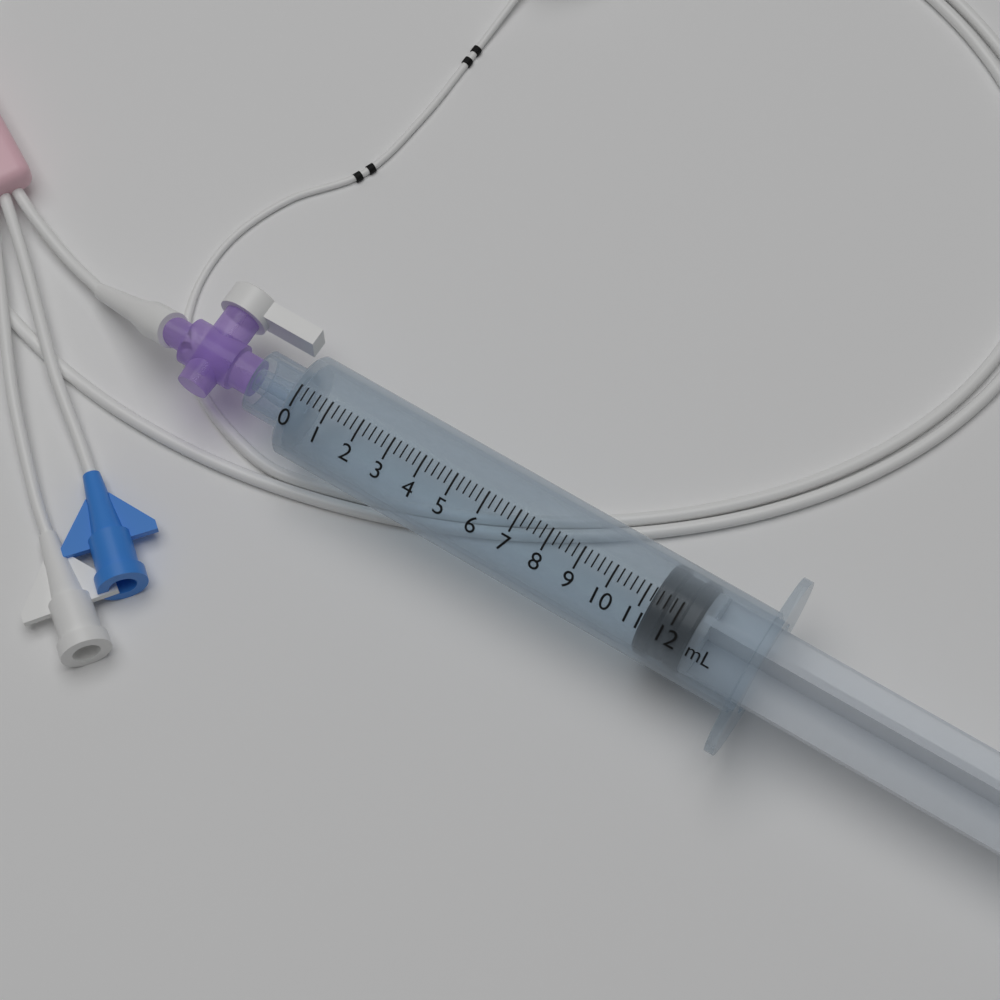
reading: 11.2 mL
